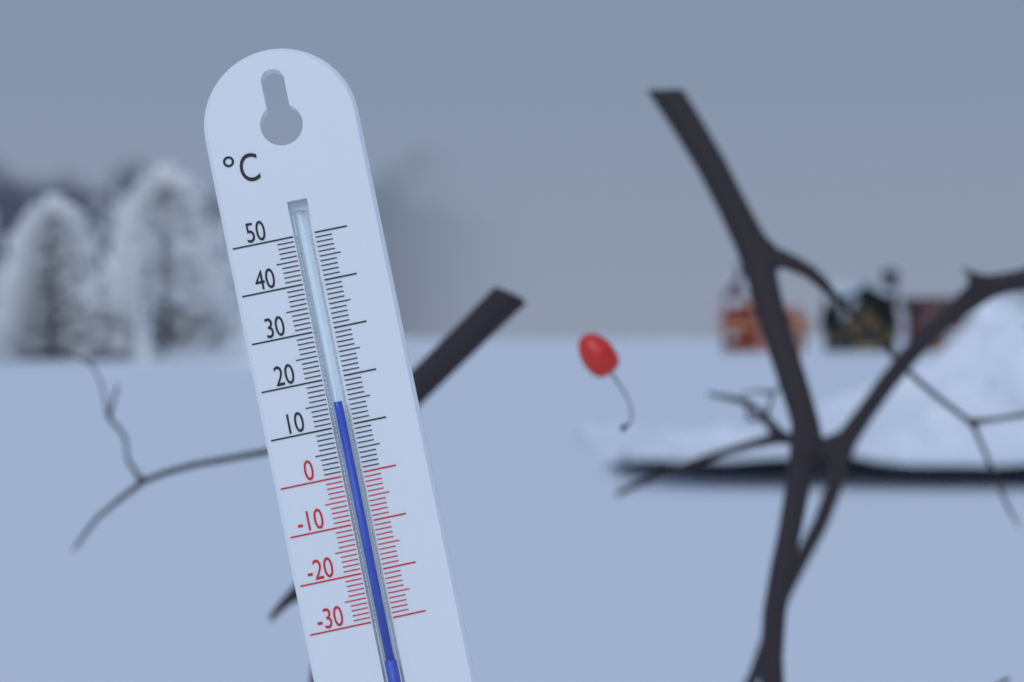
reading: 15 °C
